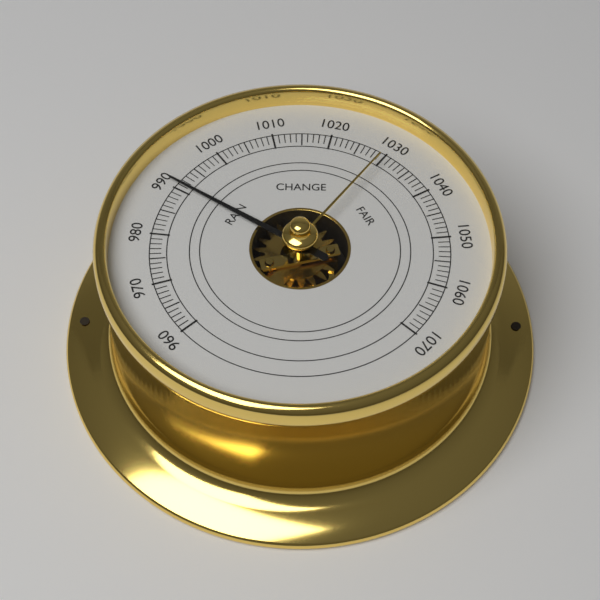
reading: 991 (no unit)
